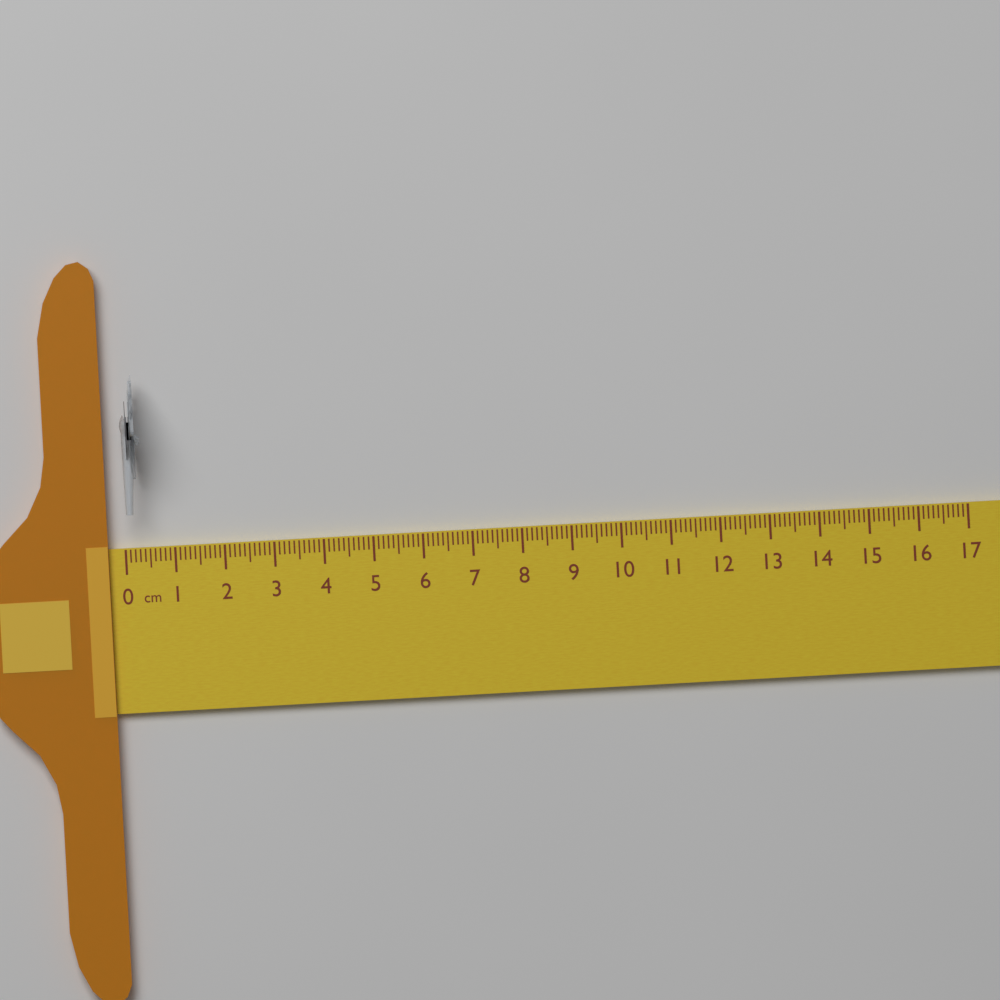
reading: 0.4 cm
